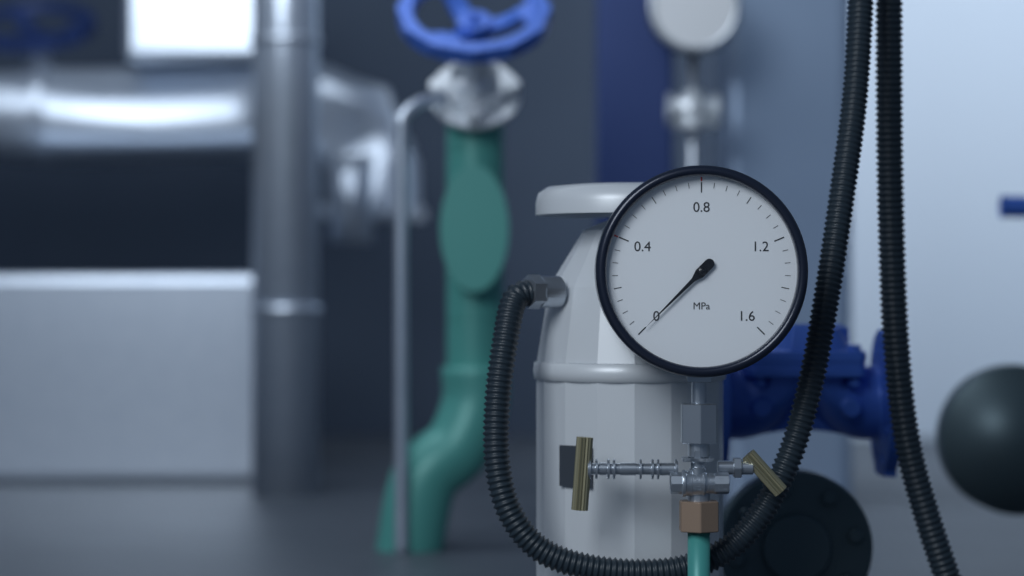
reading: 0.00 MPa
